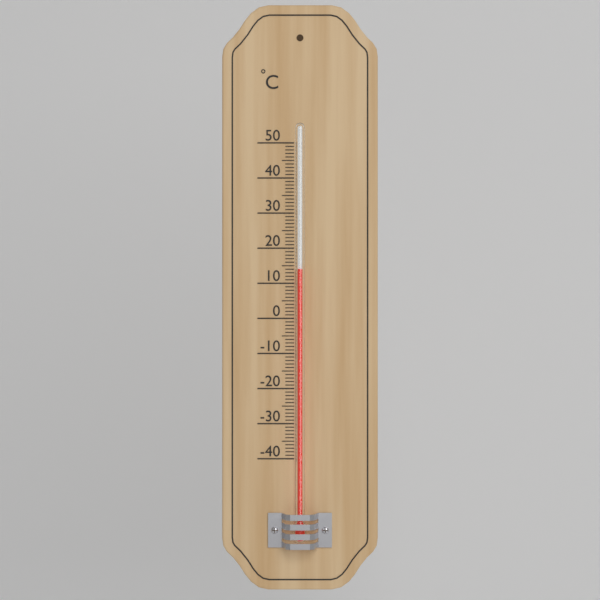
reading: 14 °C
